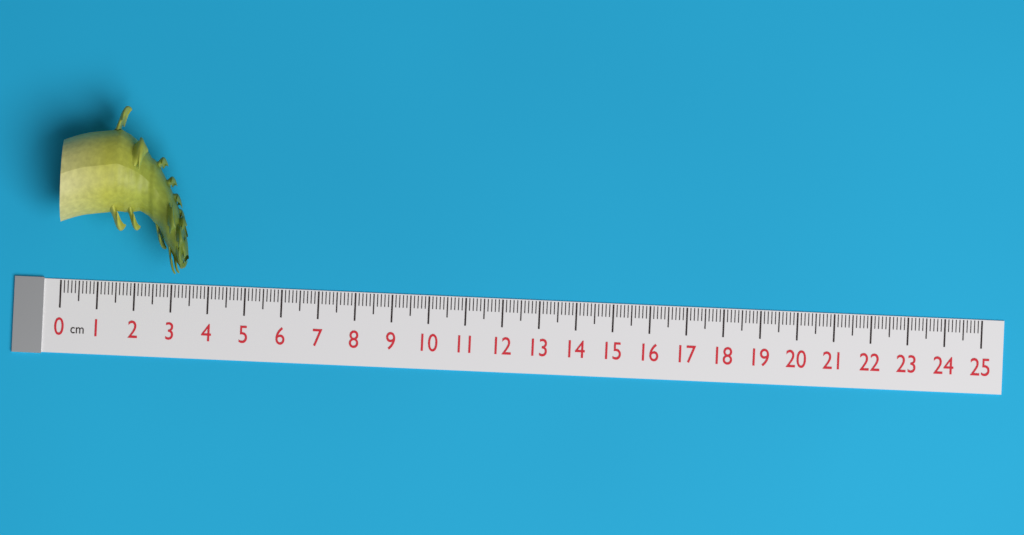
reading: 3.5 cm
